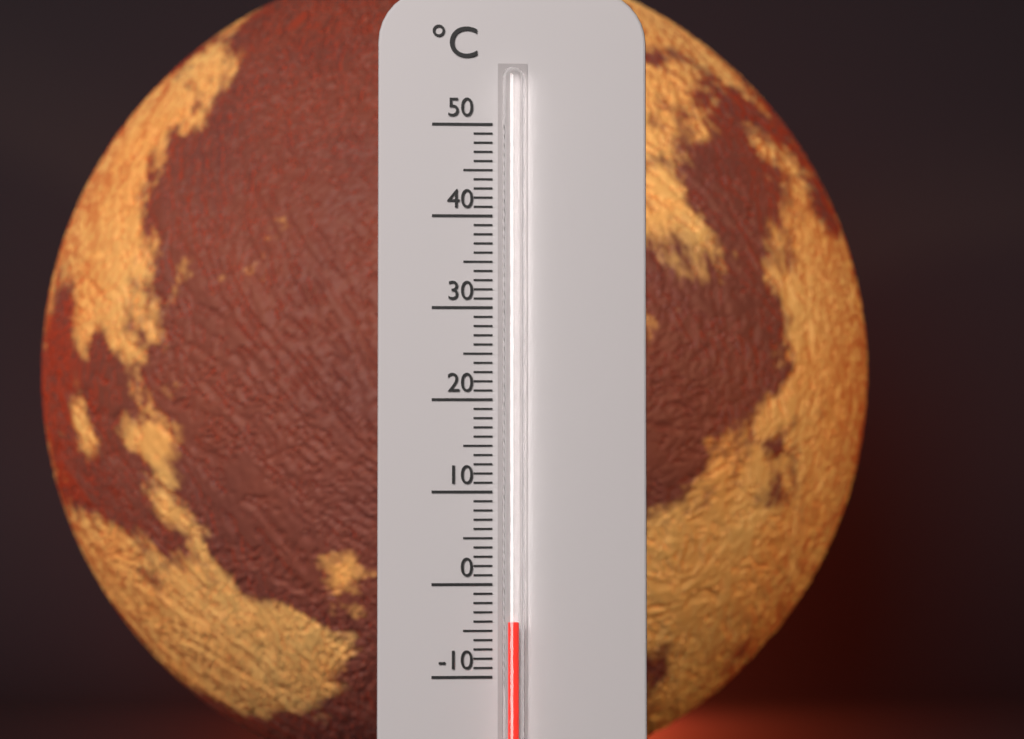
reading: -4 °C
